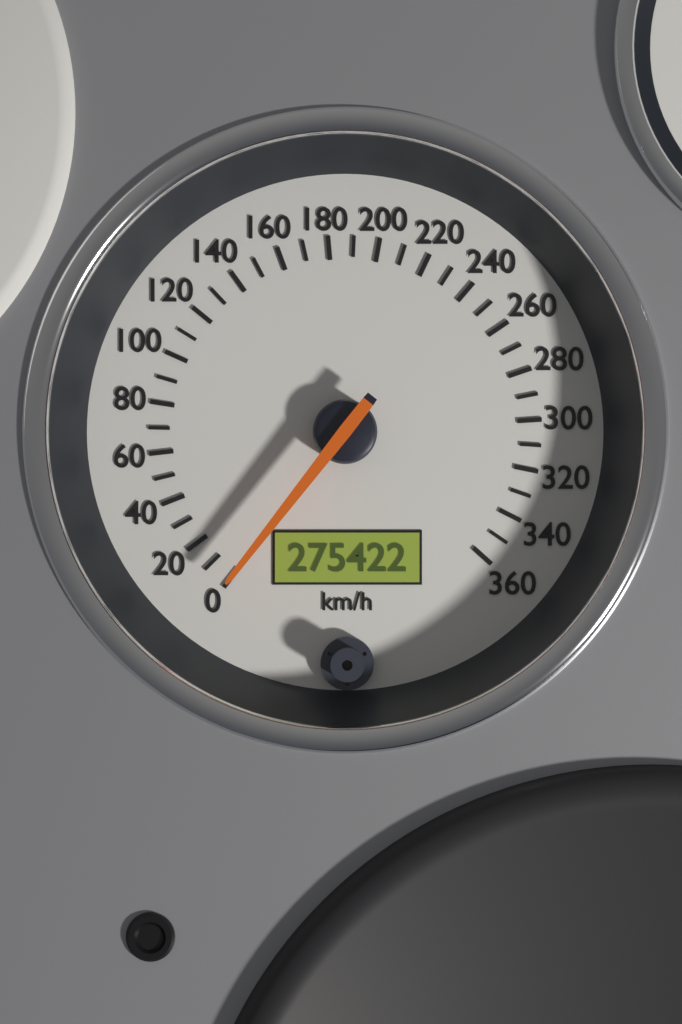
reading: 0 km/h
